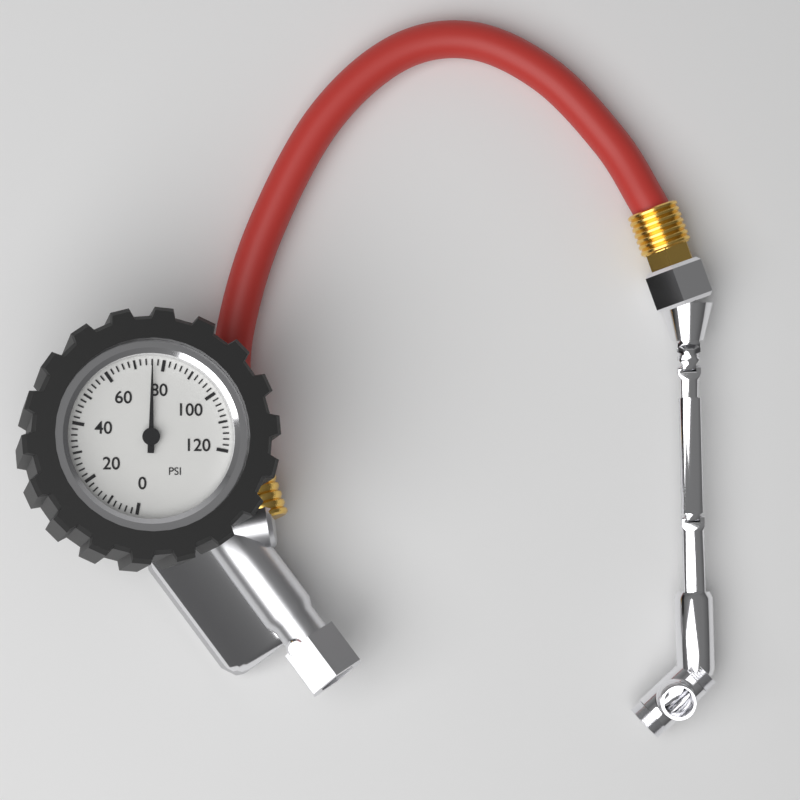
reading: 76 psi
